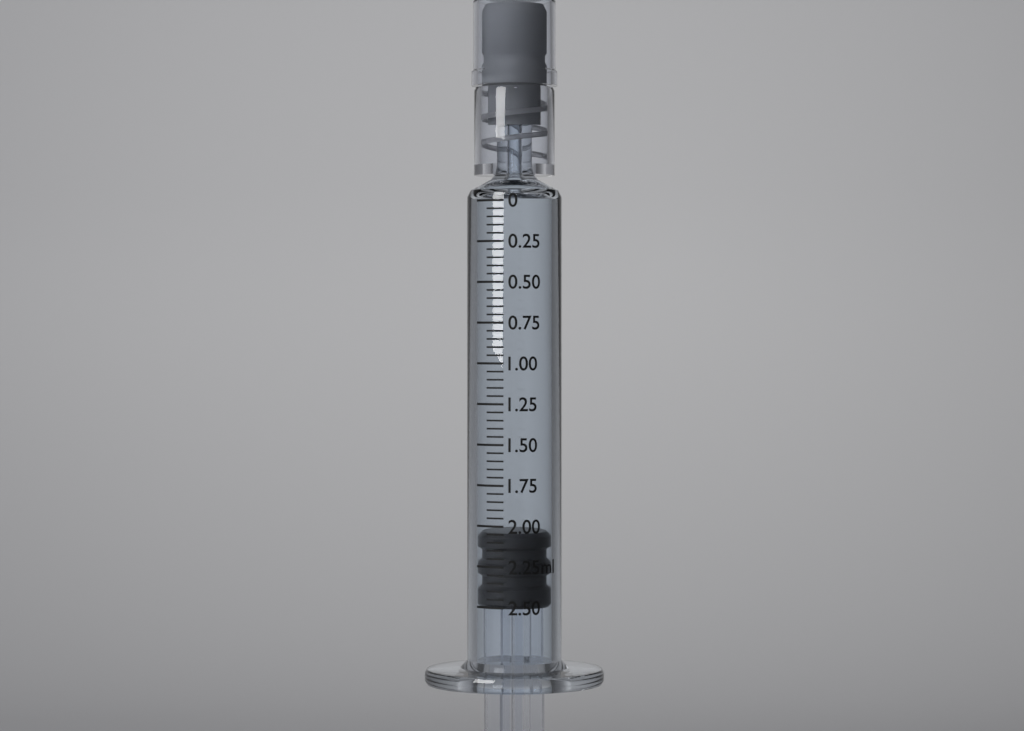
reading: 2.05 ml
